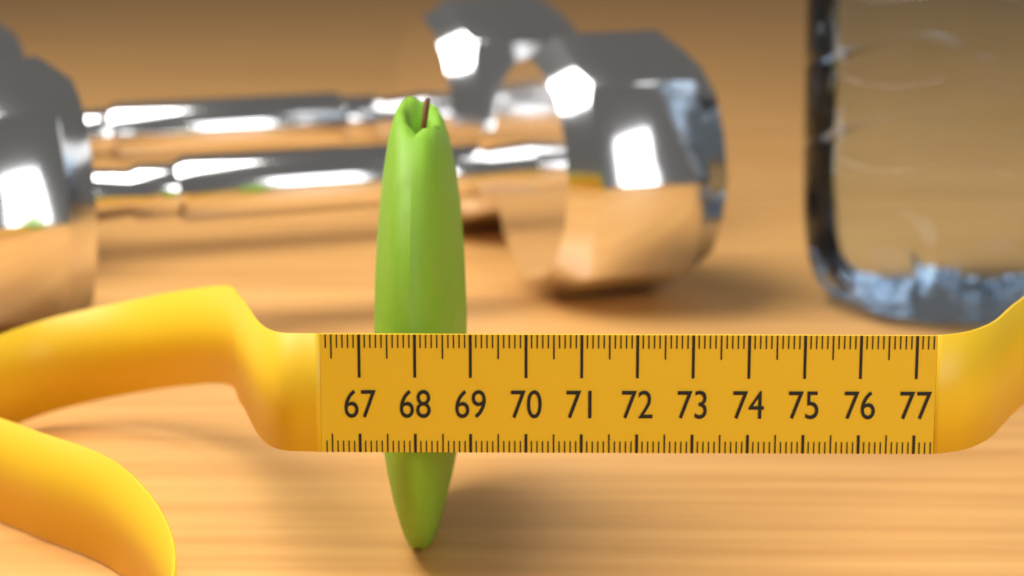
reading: 68.8 (no unit)
